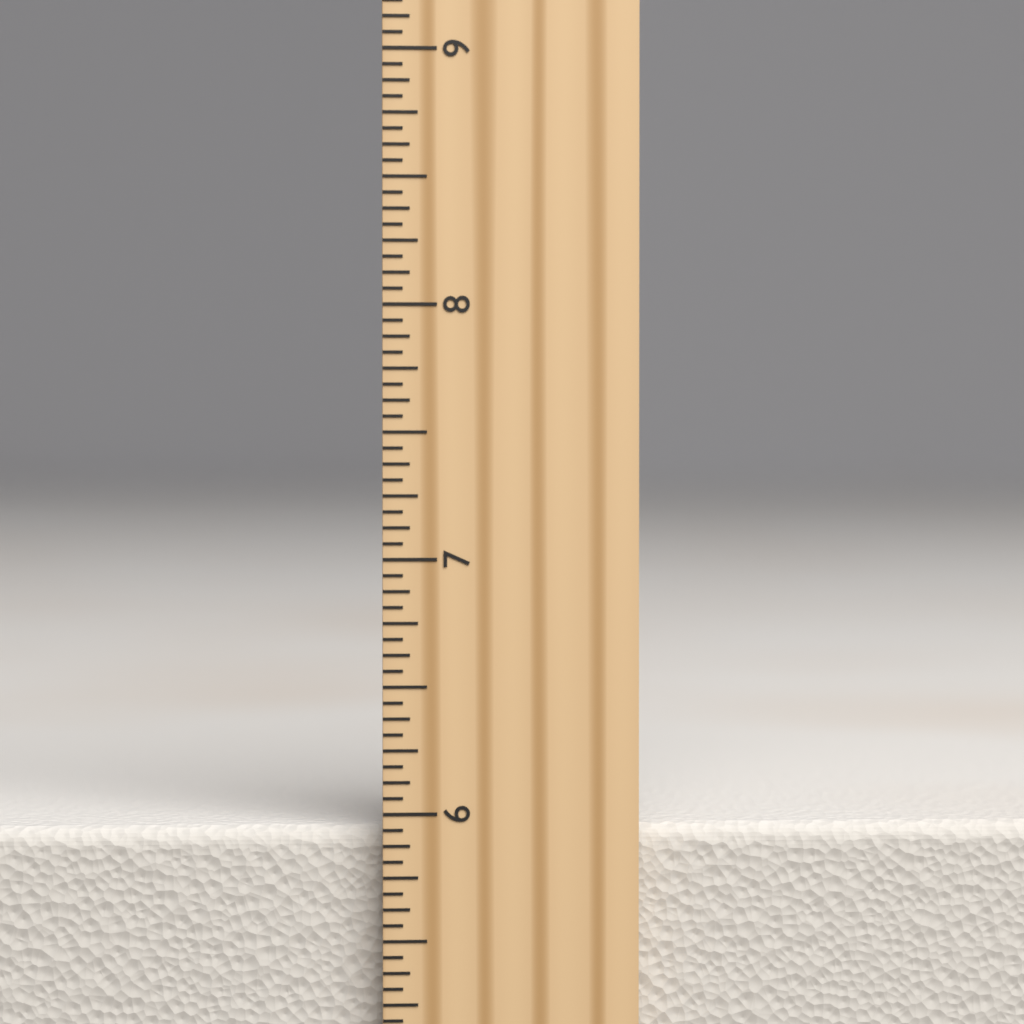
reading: 5.9375 inch
